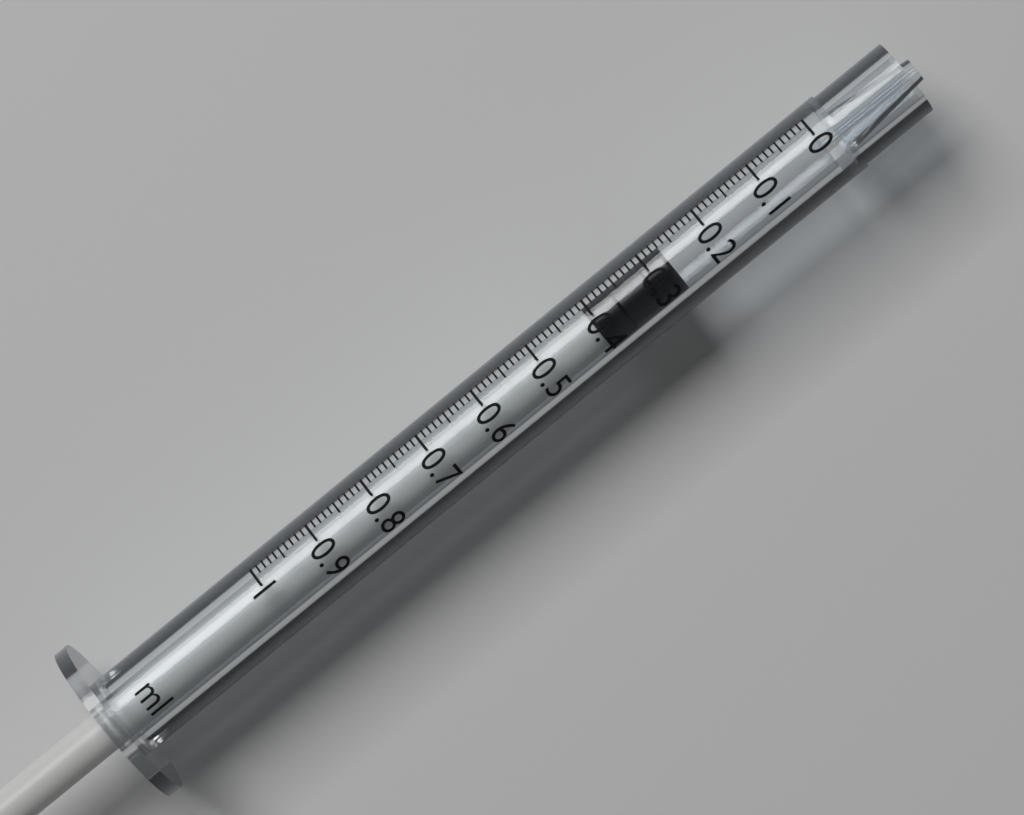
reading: 0.27 ml
